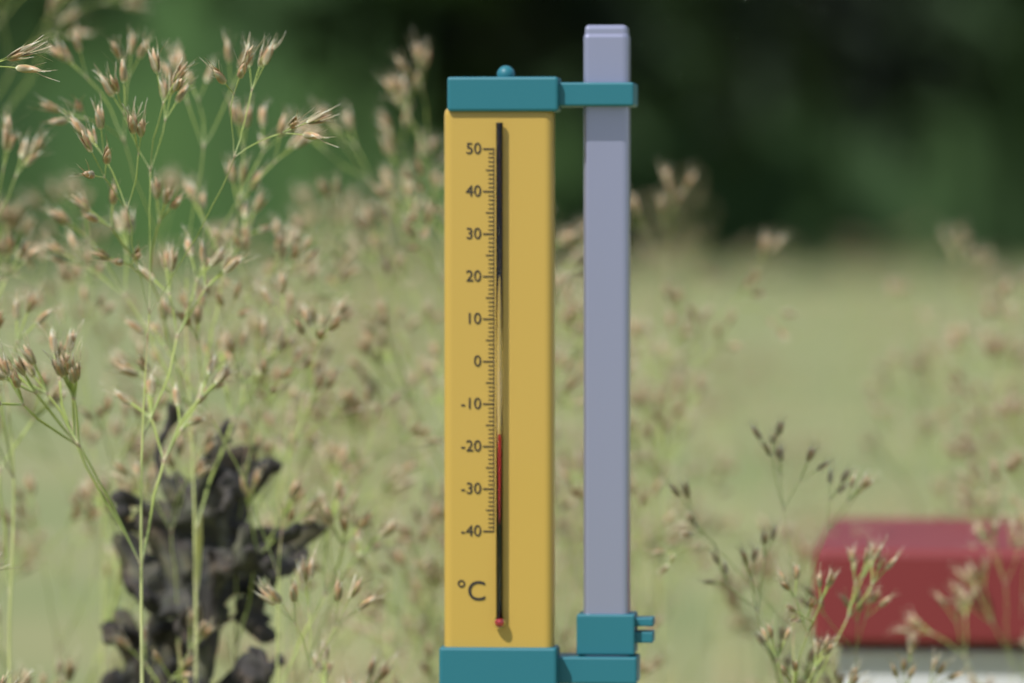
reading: -17 °C
